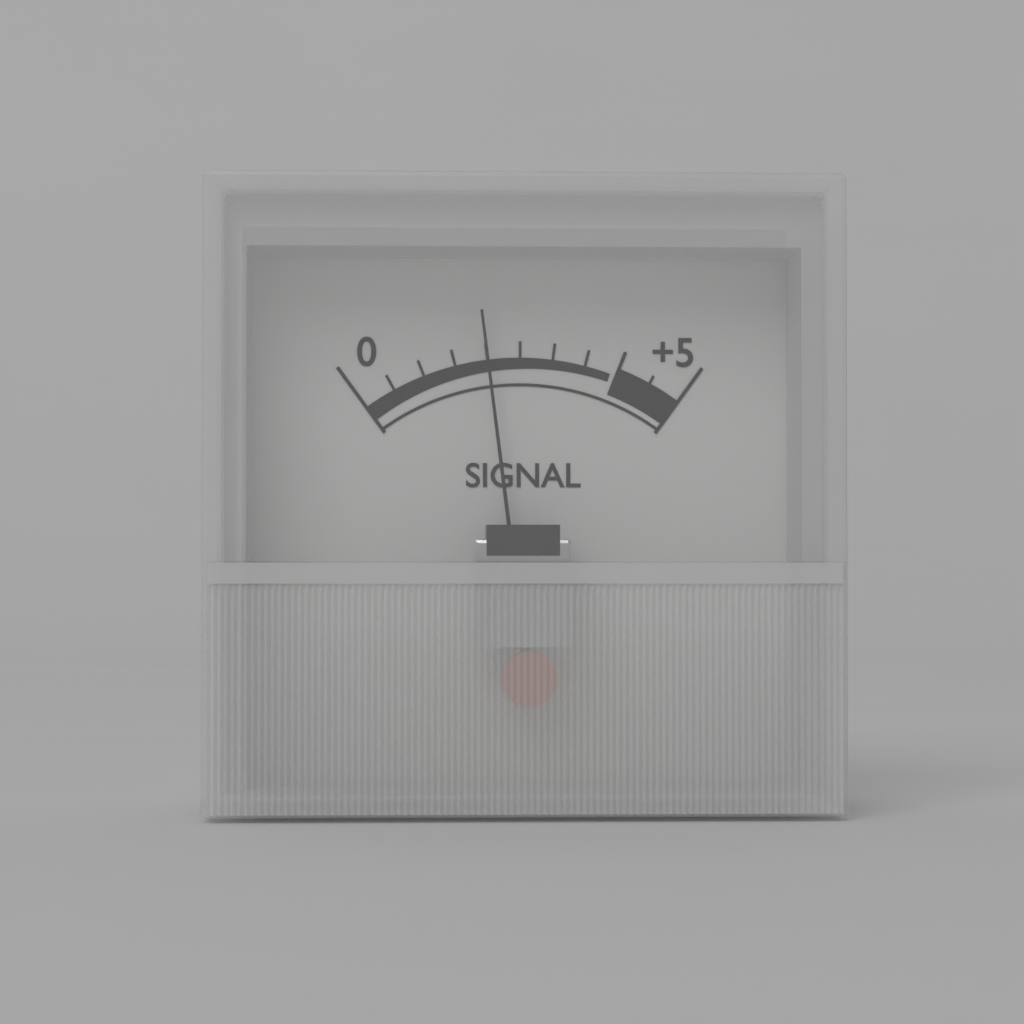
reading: 2.0 (no unit)
